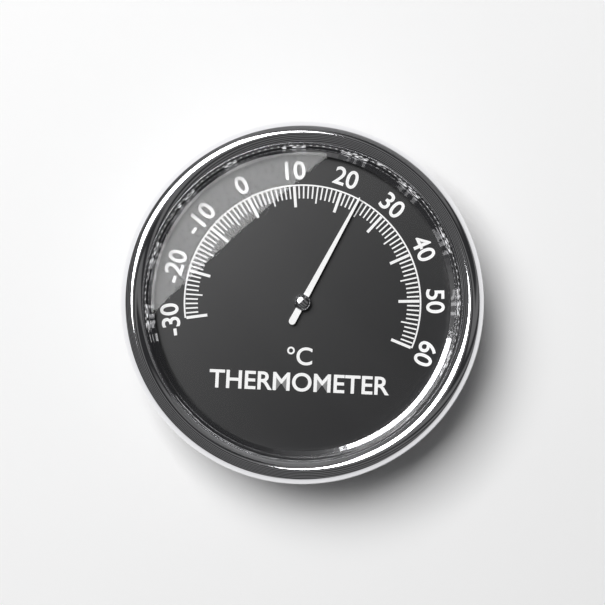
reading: 24 °C
